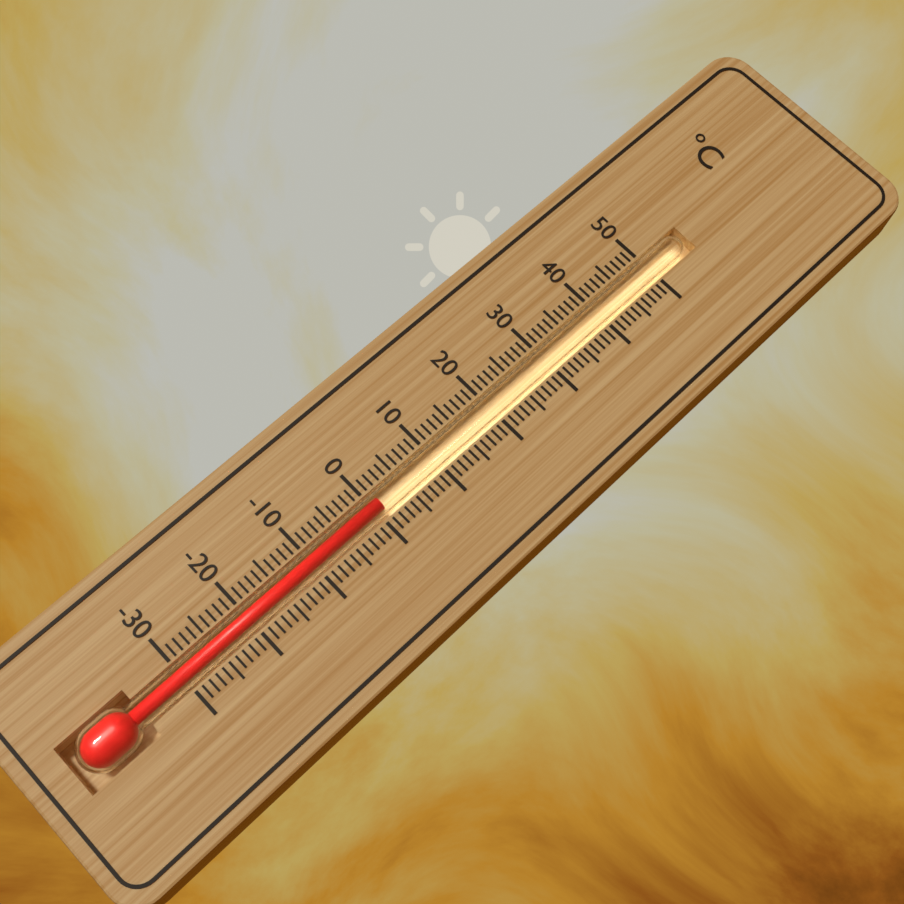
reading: 1 °C
